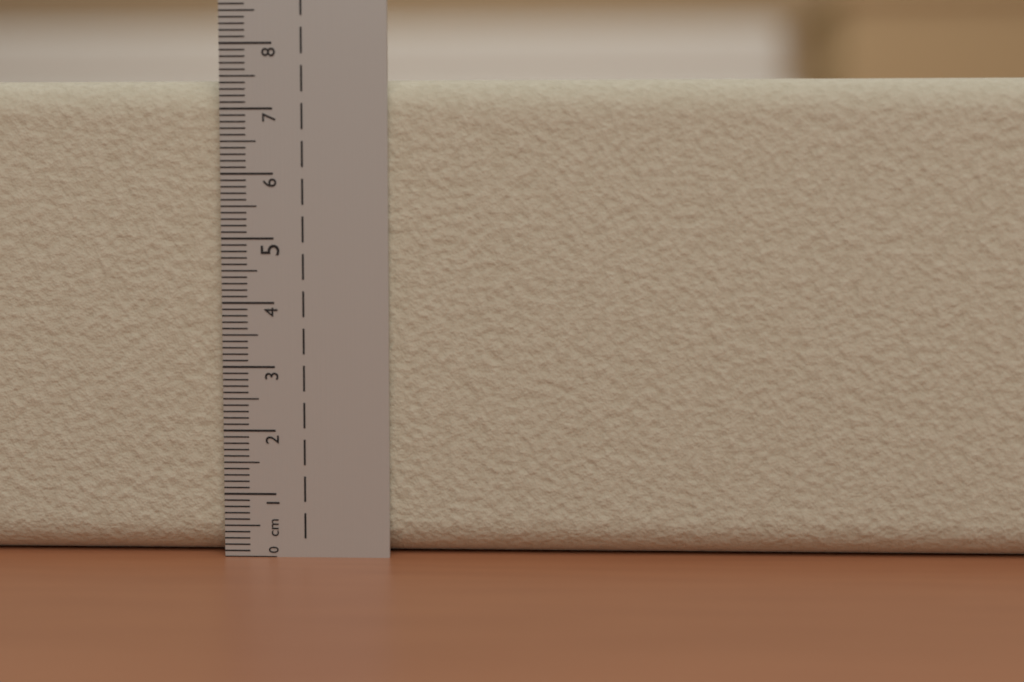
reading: 7.5 cm
